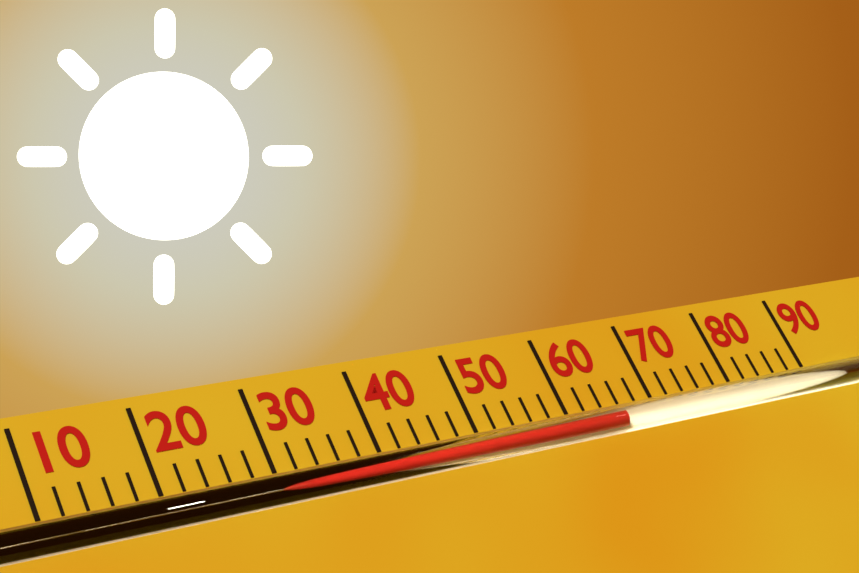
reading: 66 (no unit)
